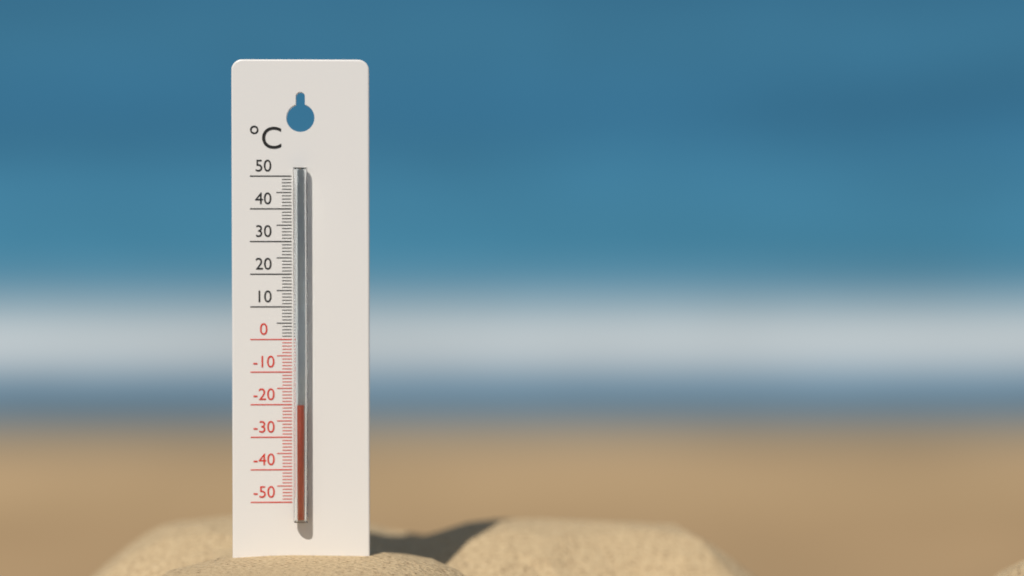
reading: -20 °C
